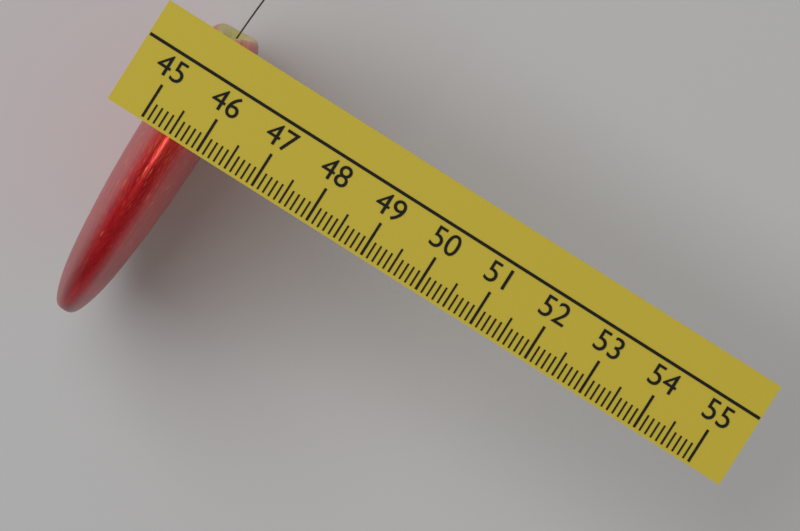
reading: 46.1 (no unit)
